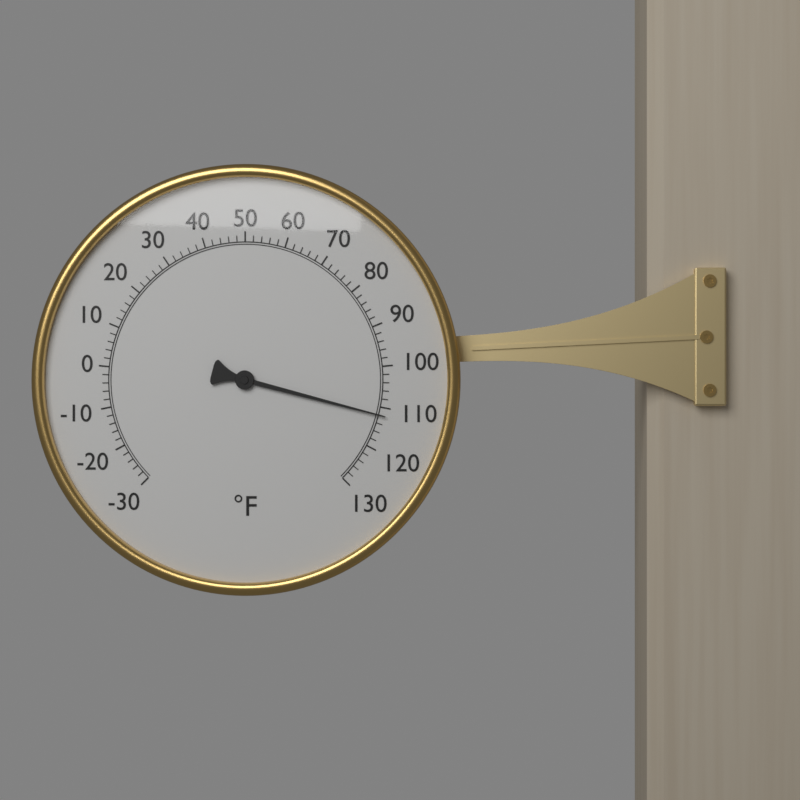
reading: 112 °F
